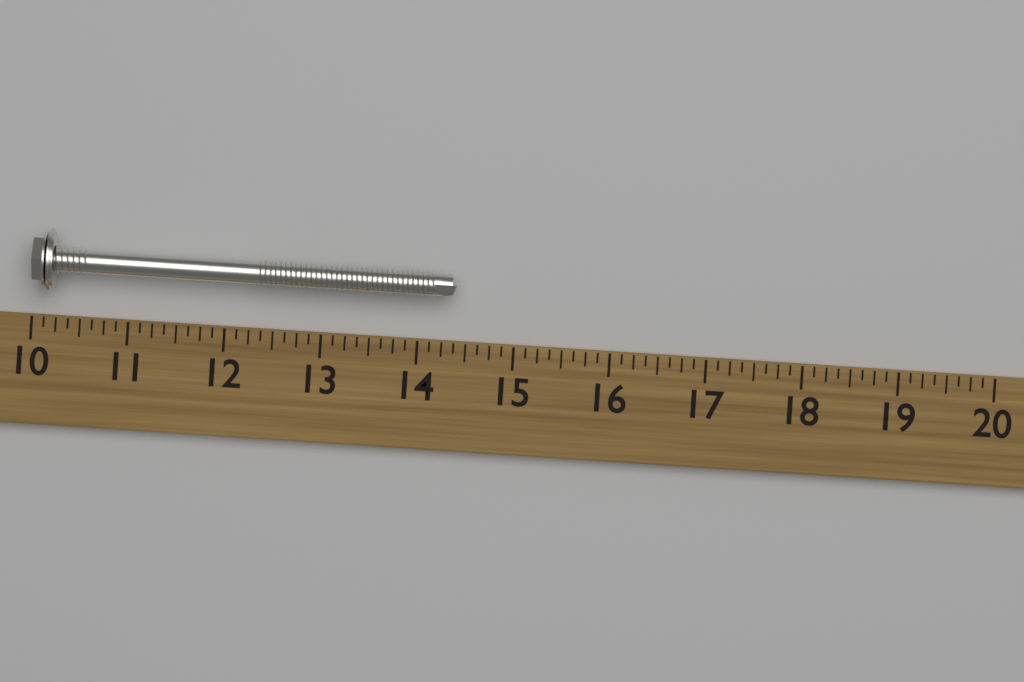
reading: 14.375 (no unit)
